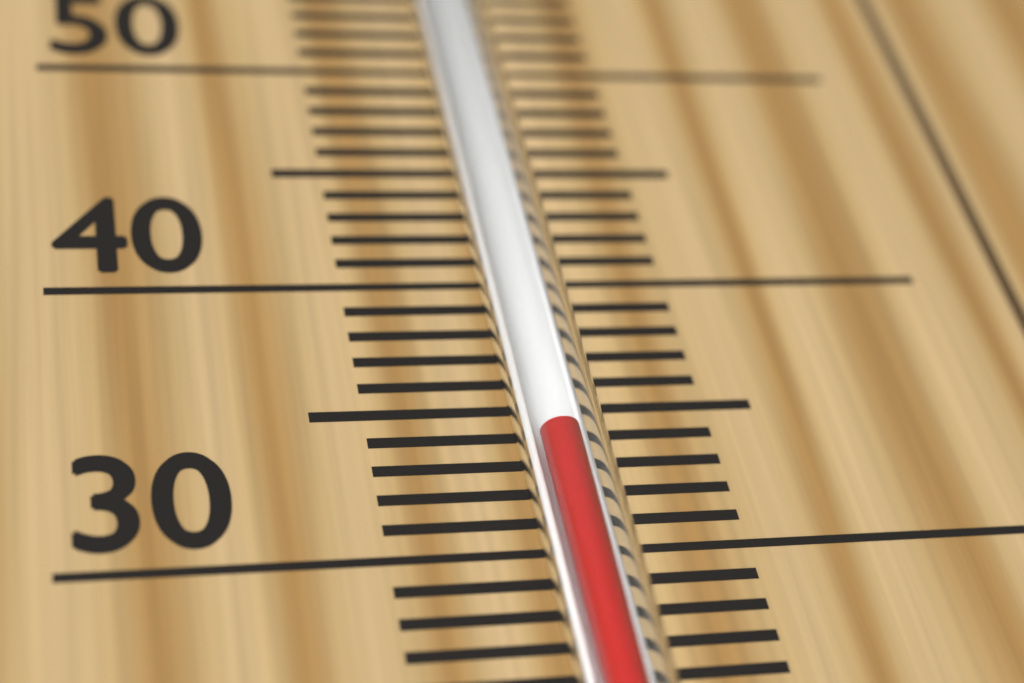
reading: 33 °C
